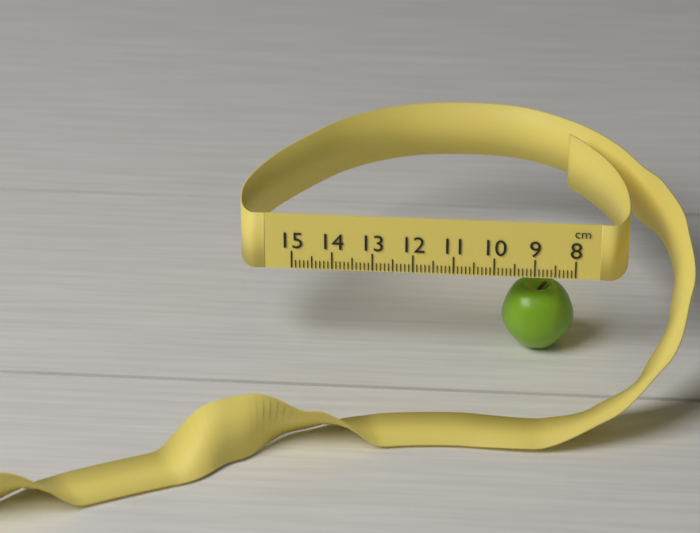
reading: 9.8 cm
